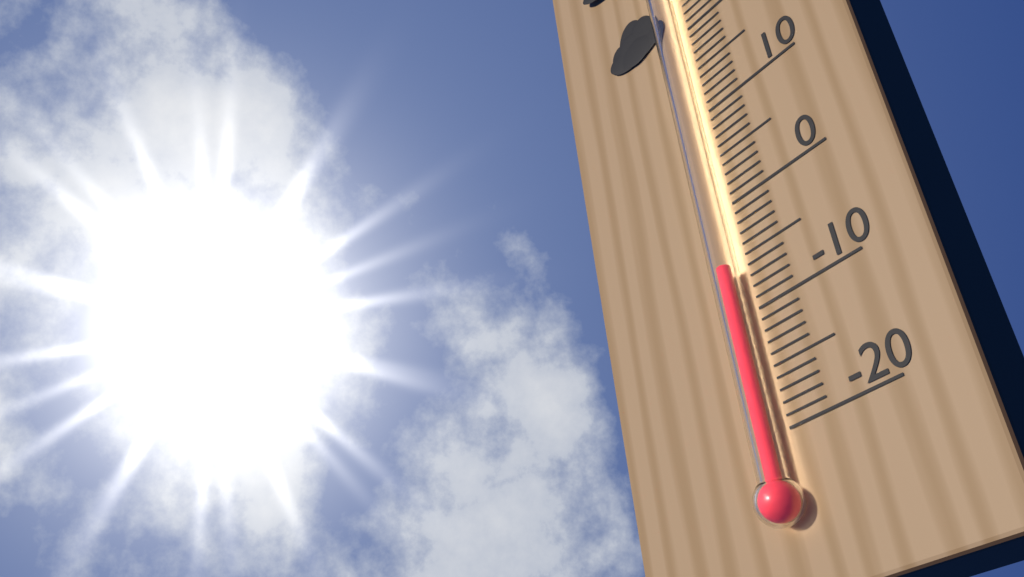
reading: -6 °C
